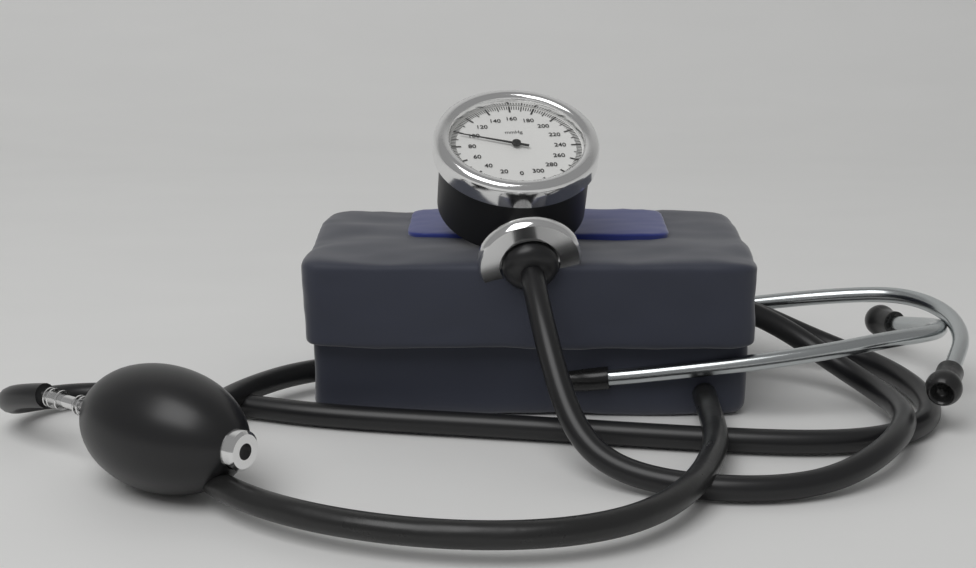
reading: 96 mmHg
